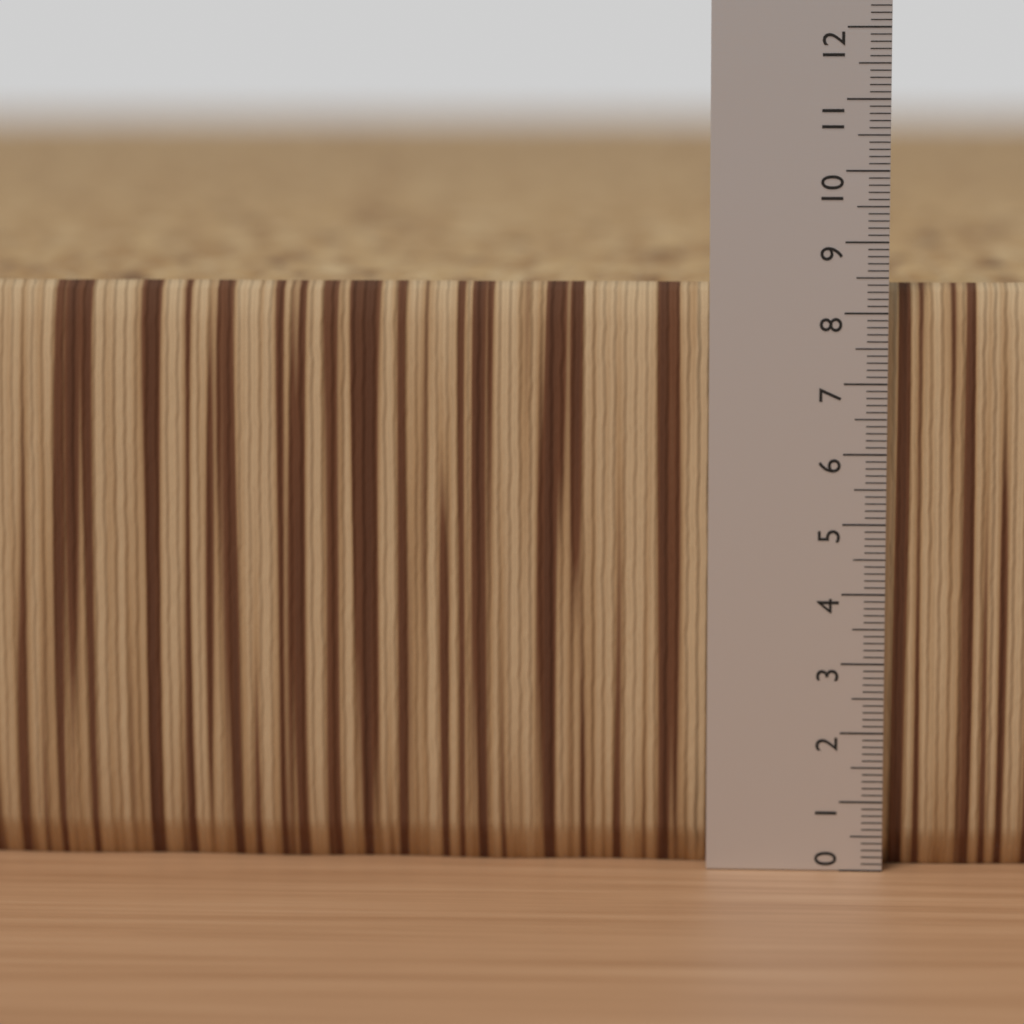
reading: 8.4 (no unit)
